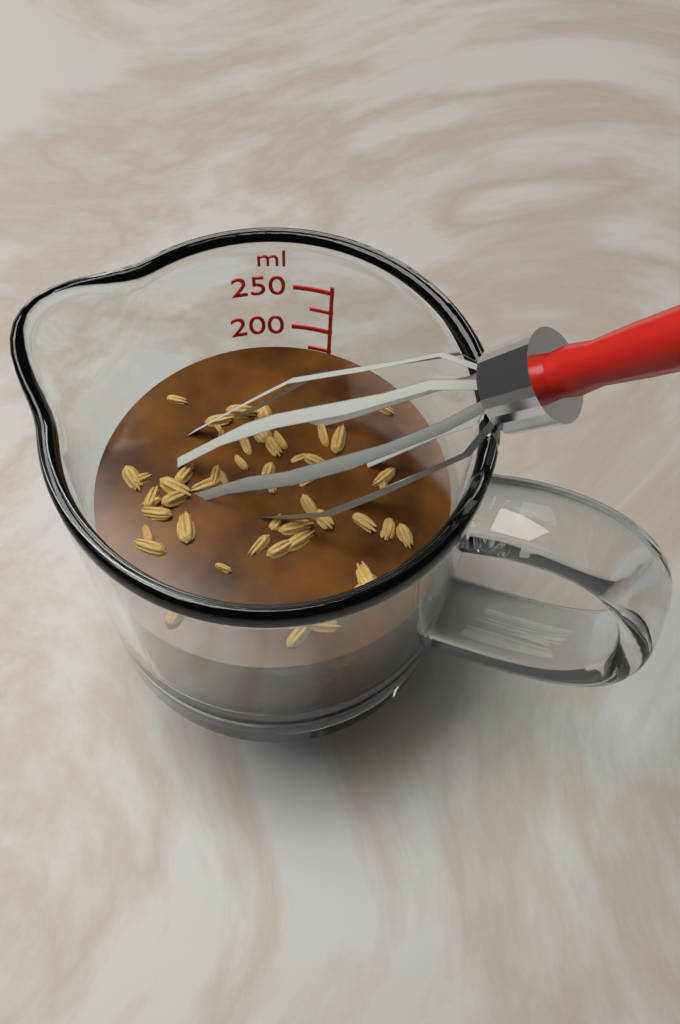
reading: 175 ml
